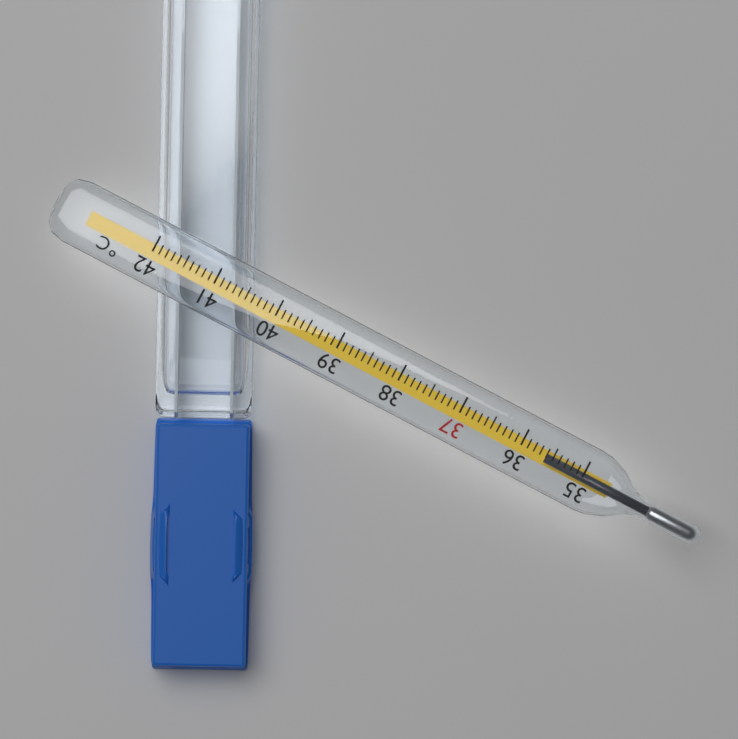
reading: 35.6 °C
